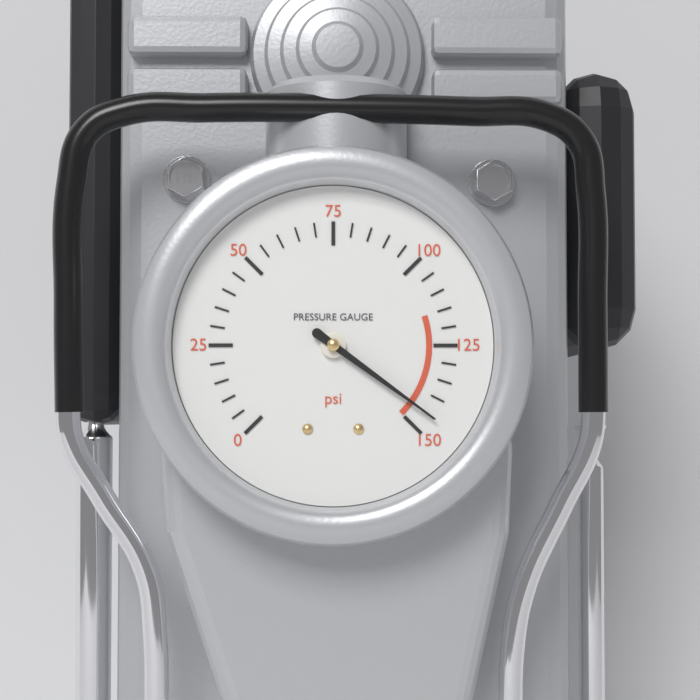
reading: 145 psi
